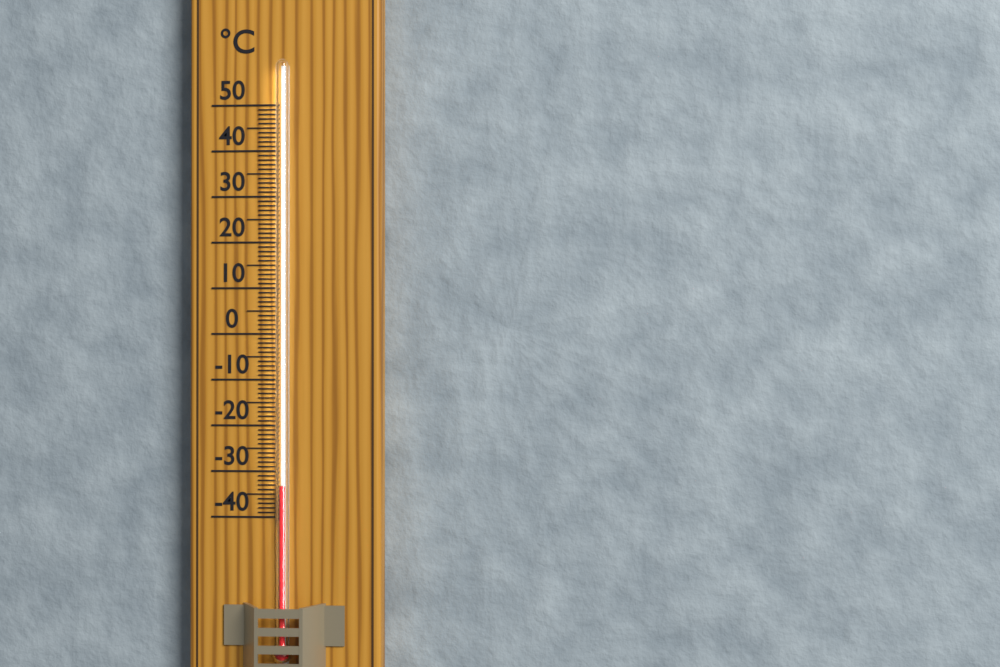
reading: -33 °C
